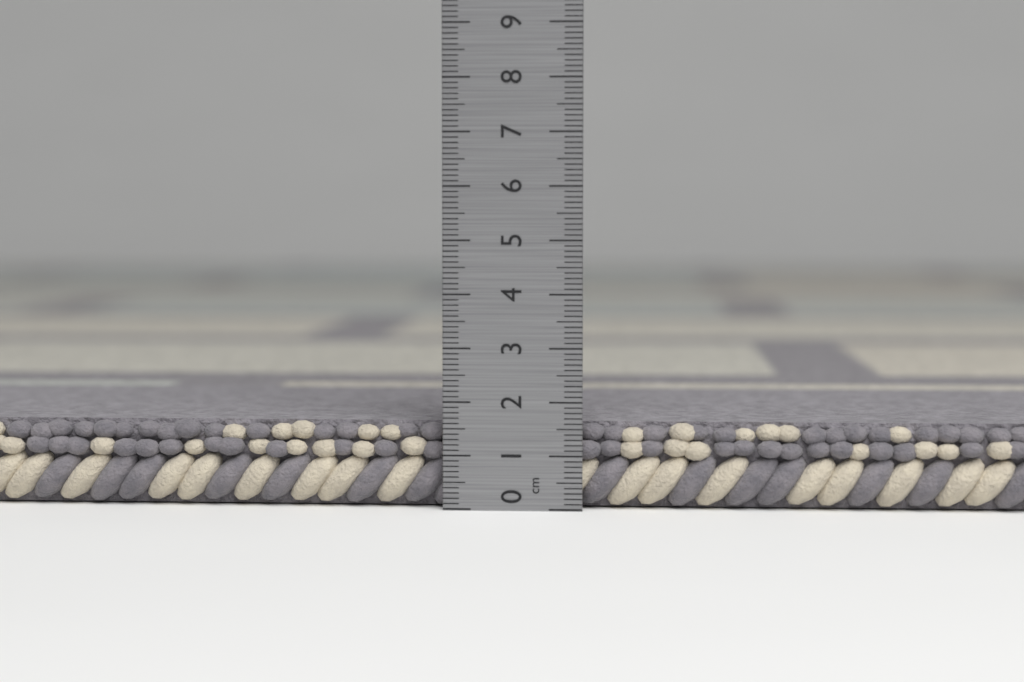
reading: 1.6 cm
